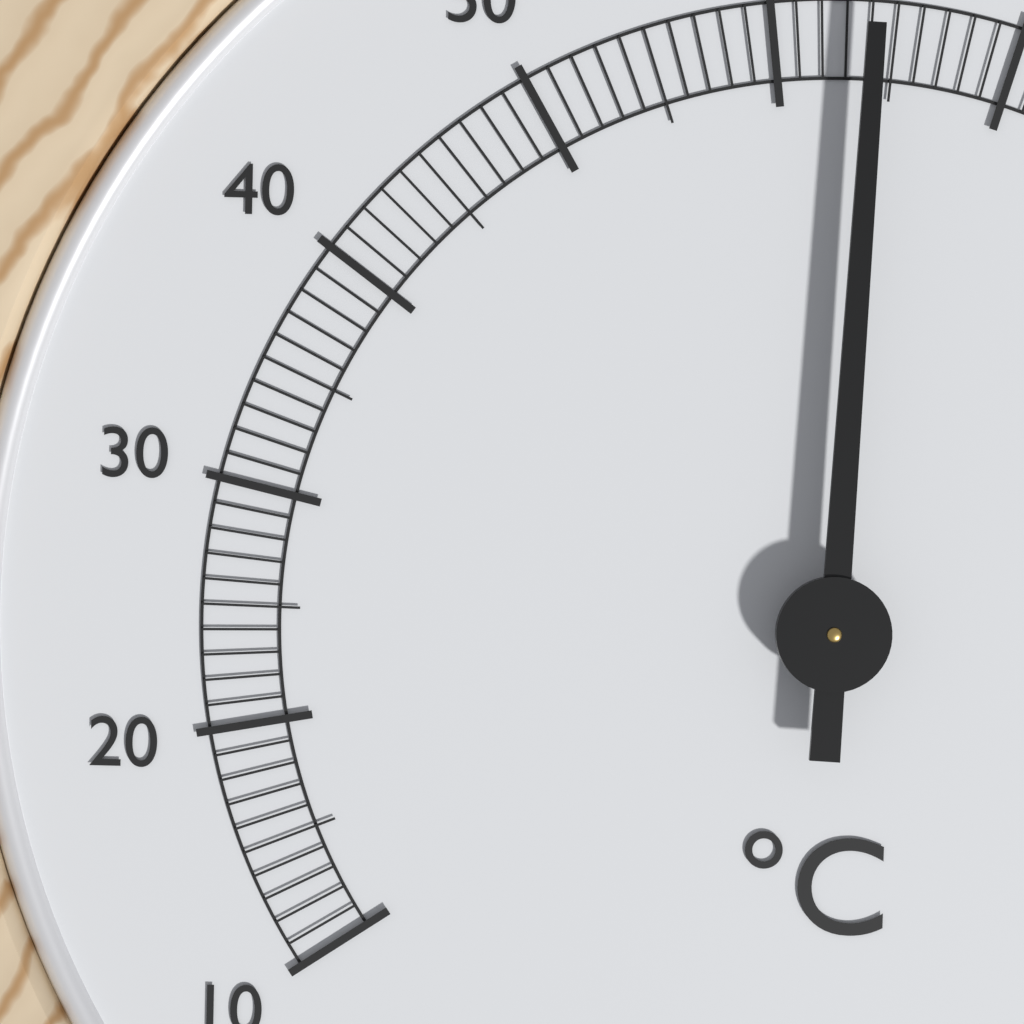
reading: 64 °C
